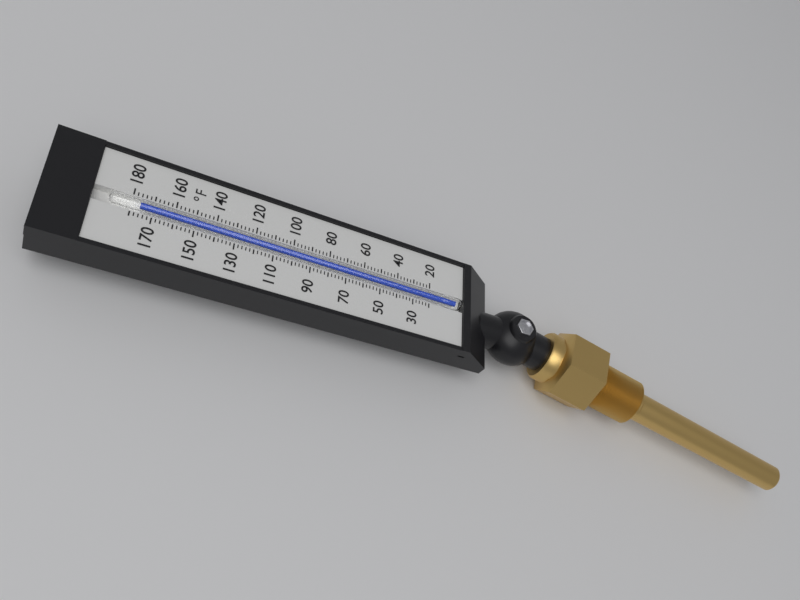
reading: 176 °F
